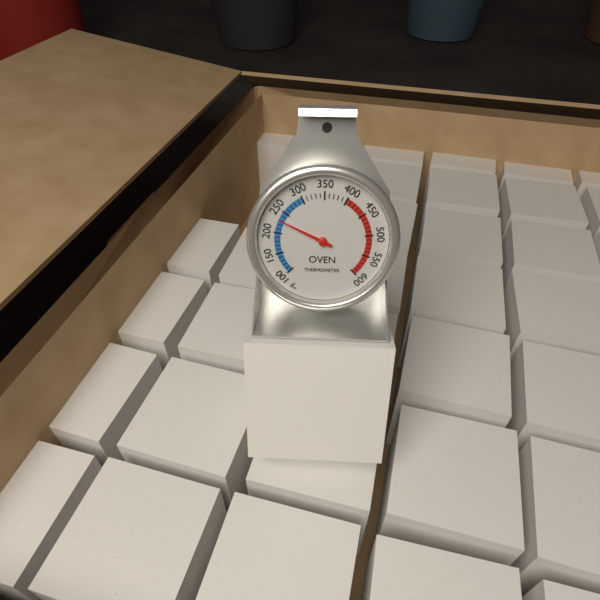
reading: 230 °F
